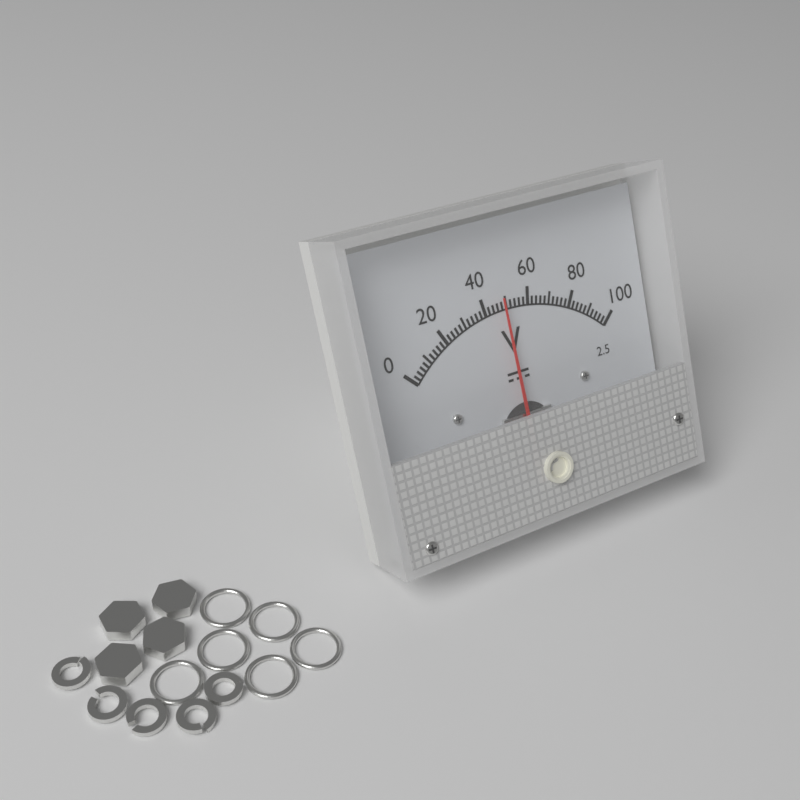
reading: 48 V
